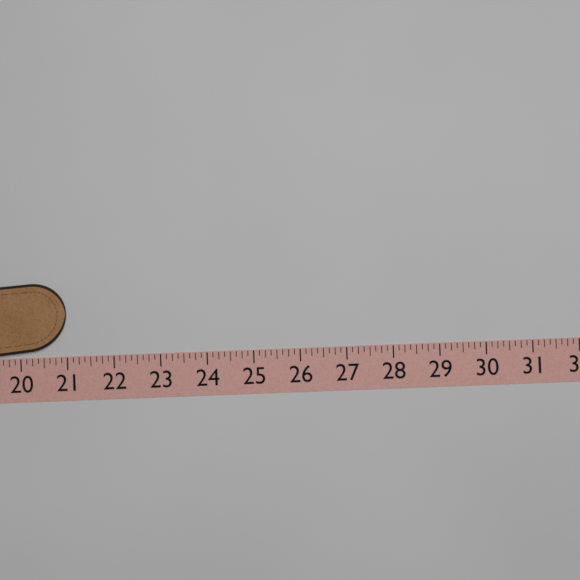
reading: 21.000 (no unit)
